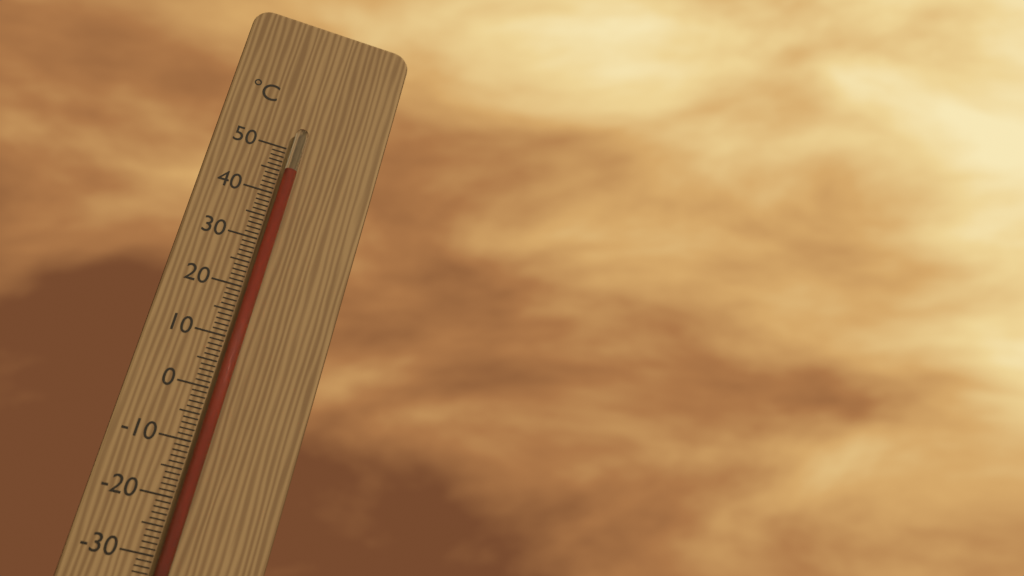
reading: 45 °C
